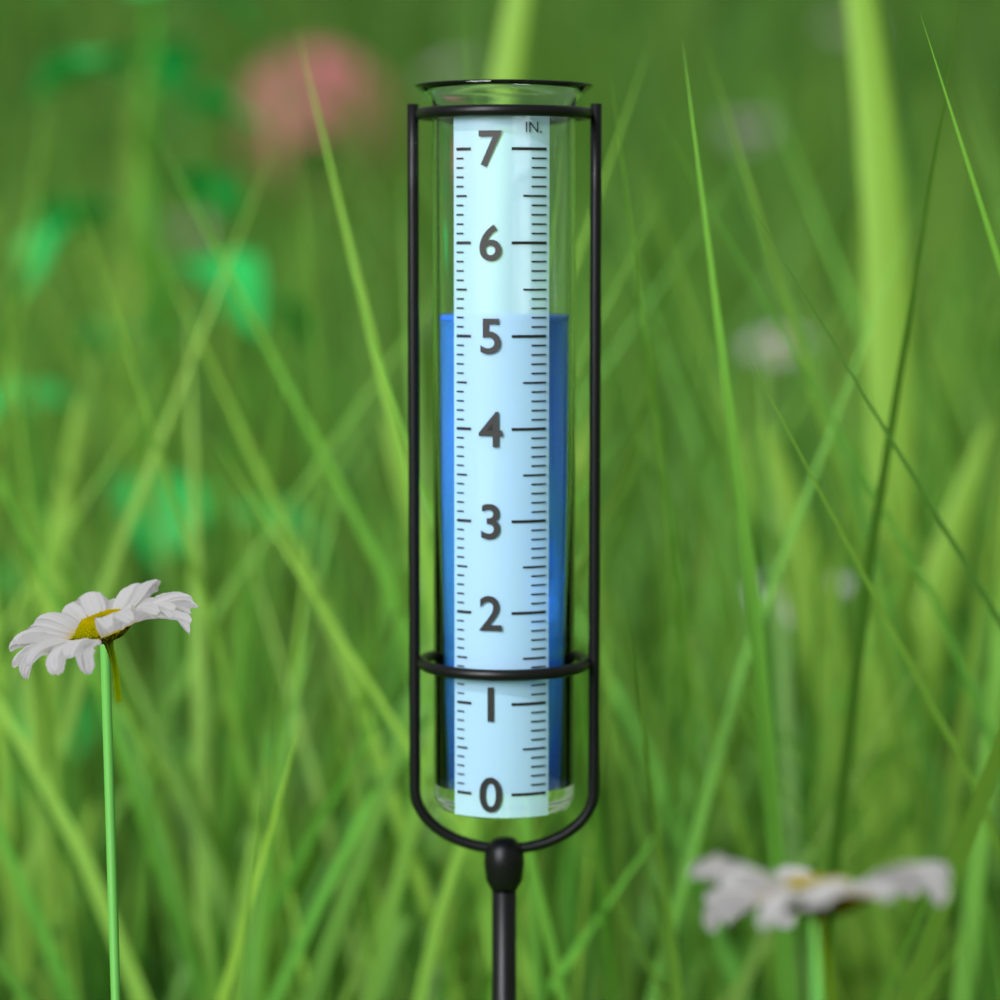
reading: 5.2 in
